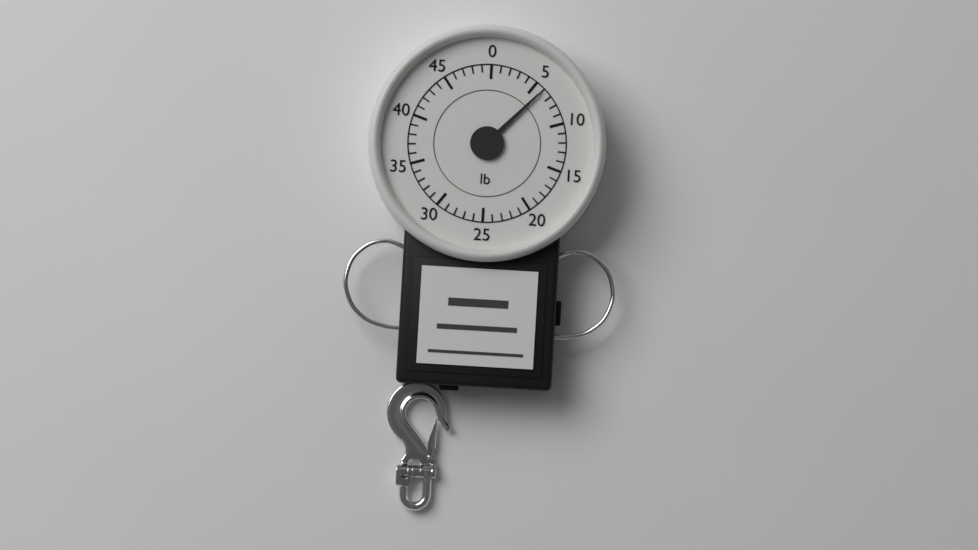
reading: 6 lb
